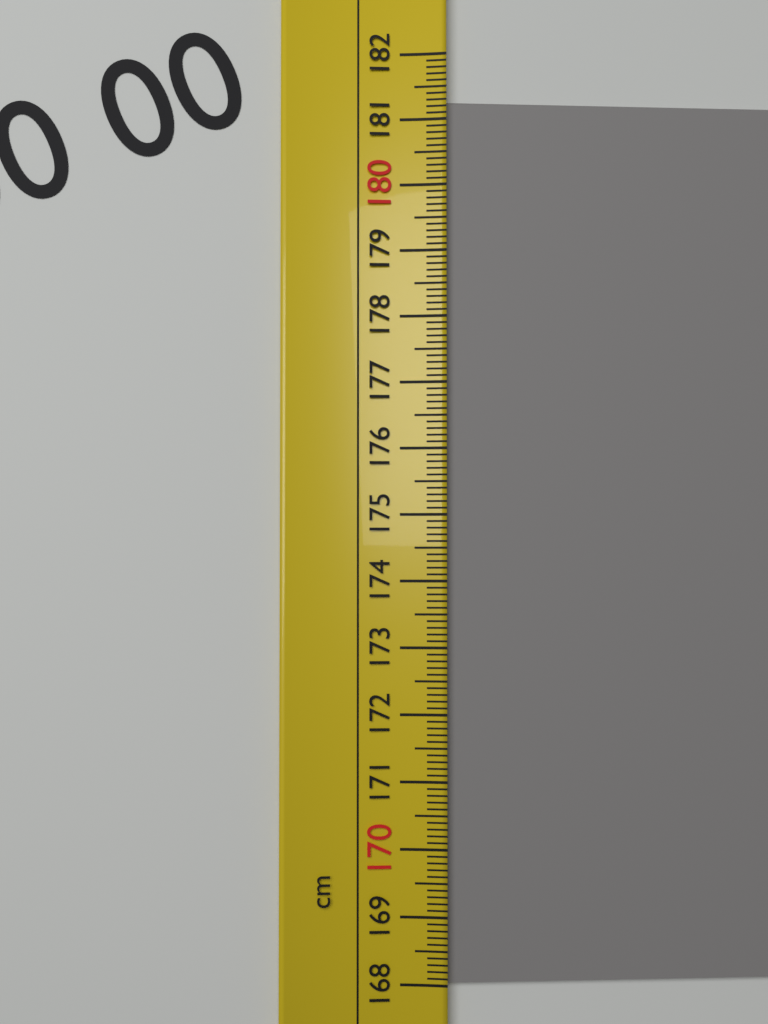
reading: 181.3 cm
